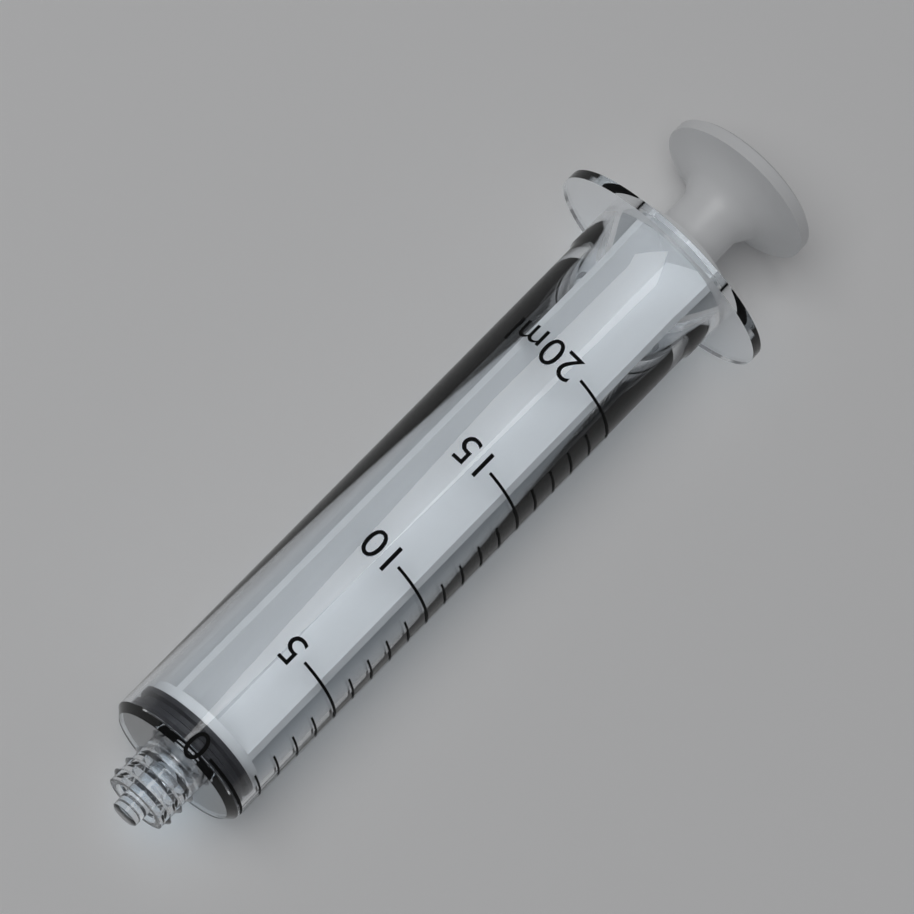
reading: 0 ml
